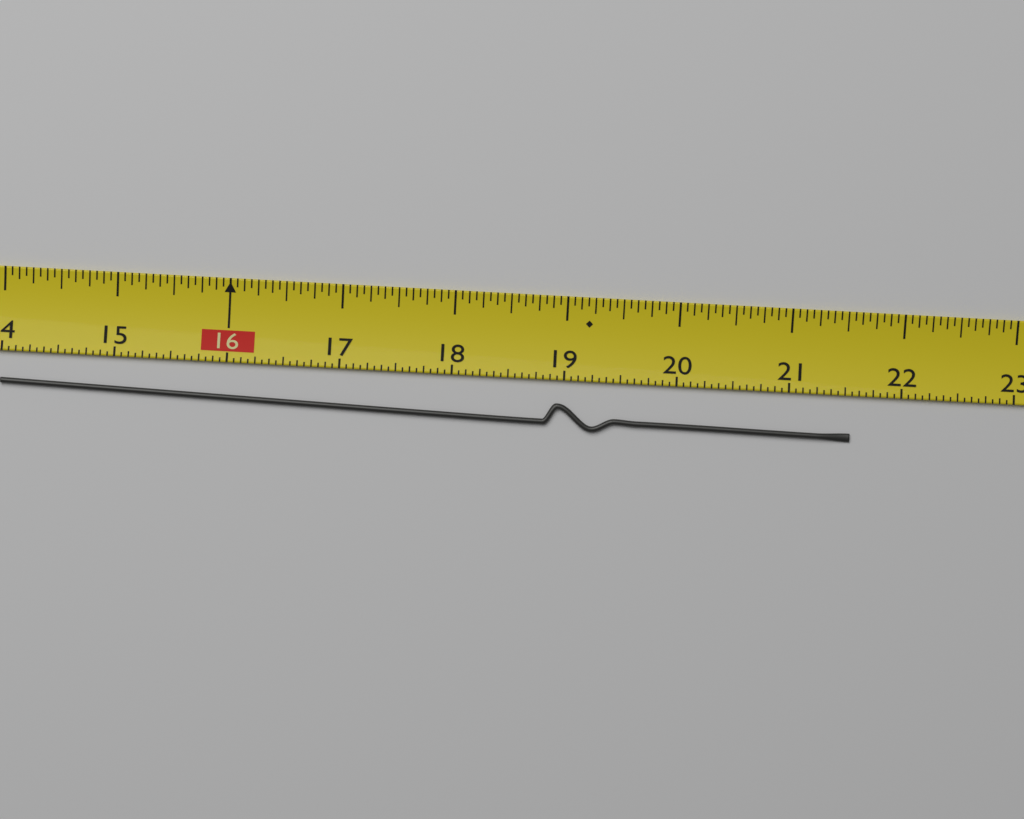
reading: 21.5625 (no unit)
